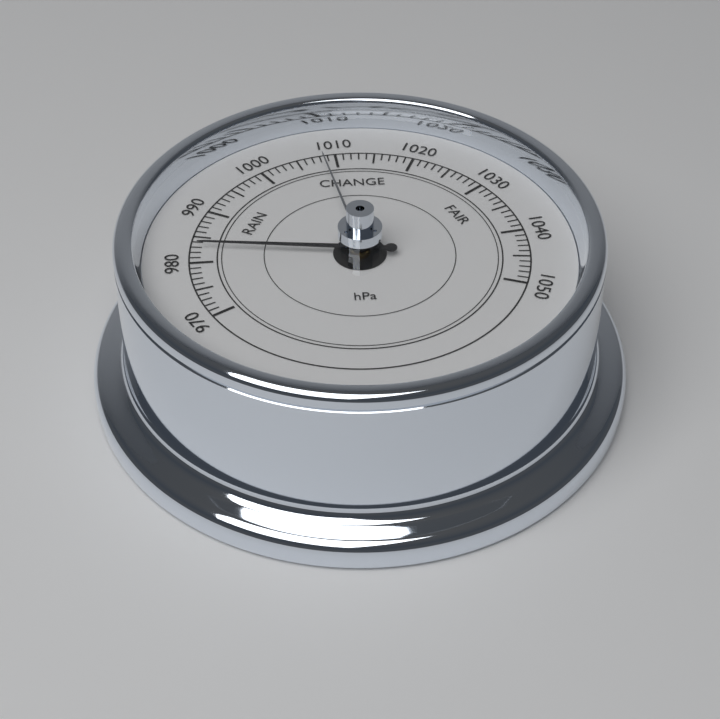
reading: 983 hPa
